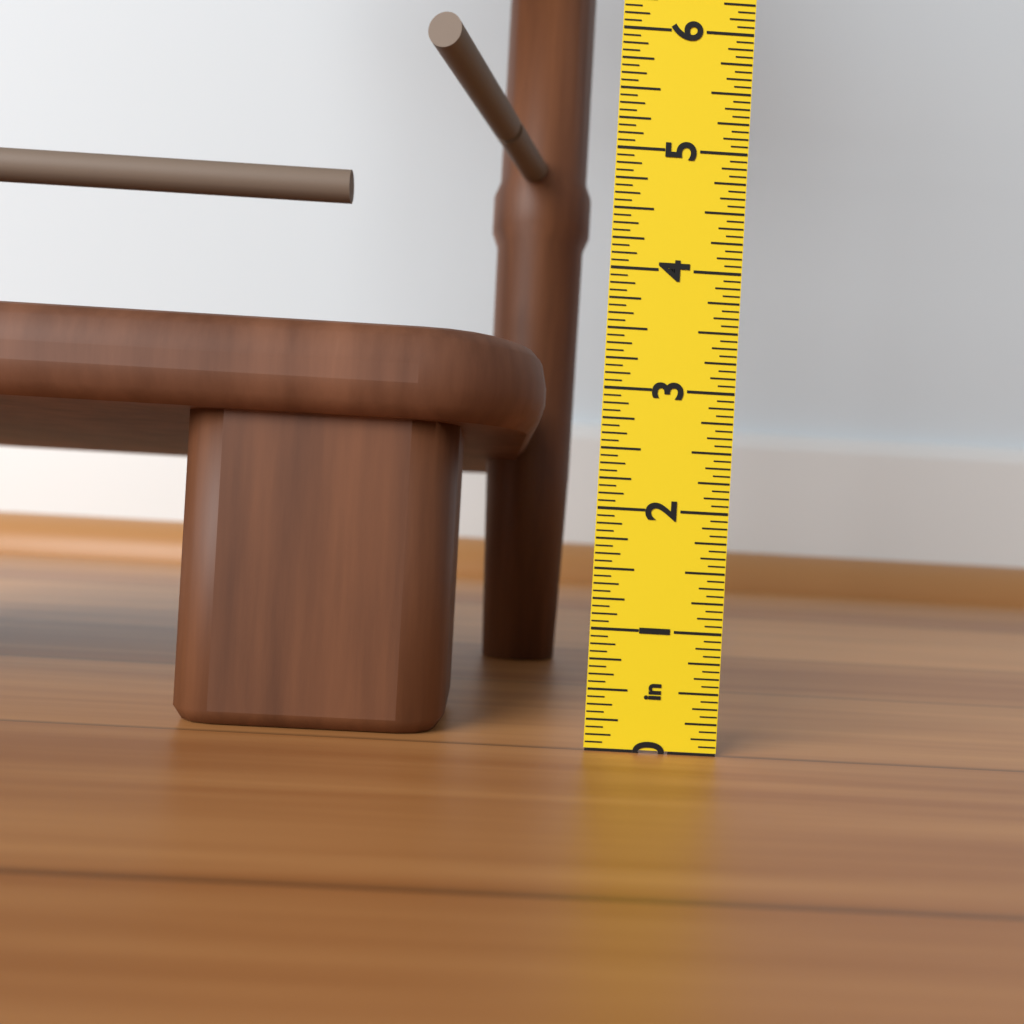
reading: 3.4375 in
